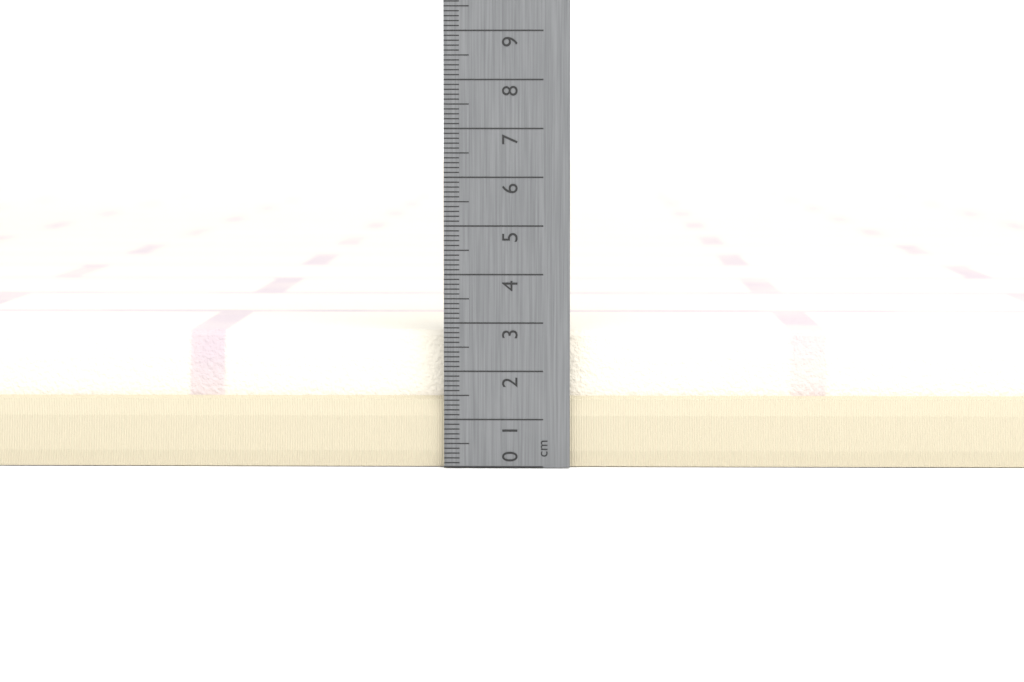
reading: 2.8 cm
